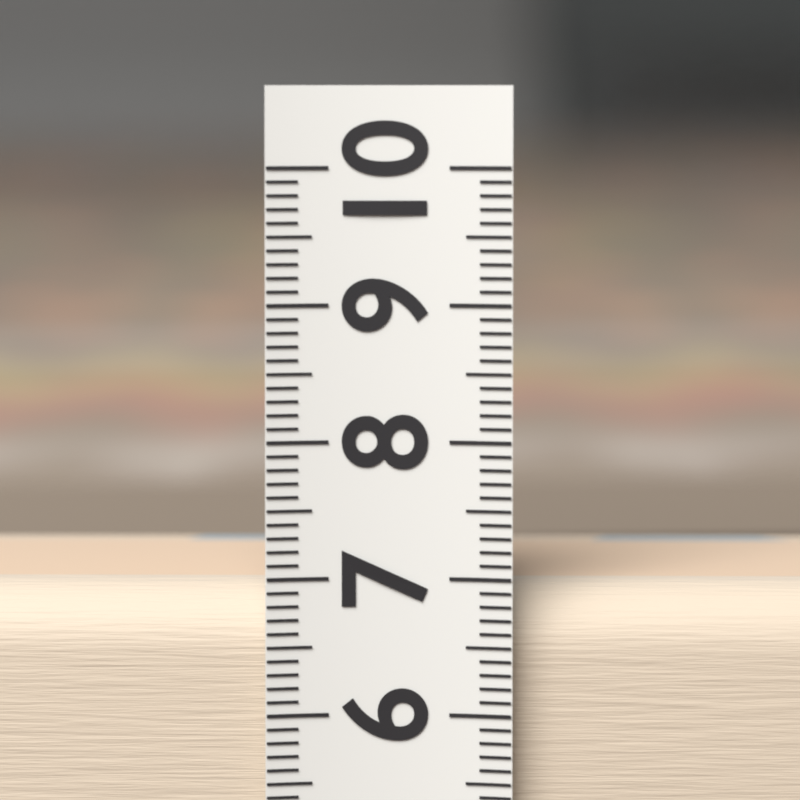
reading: 6.9 (no unit)
